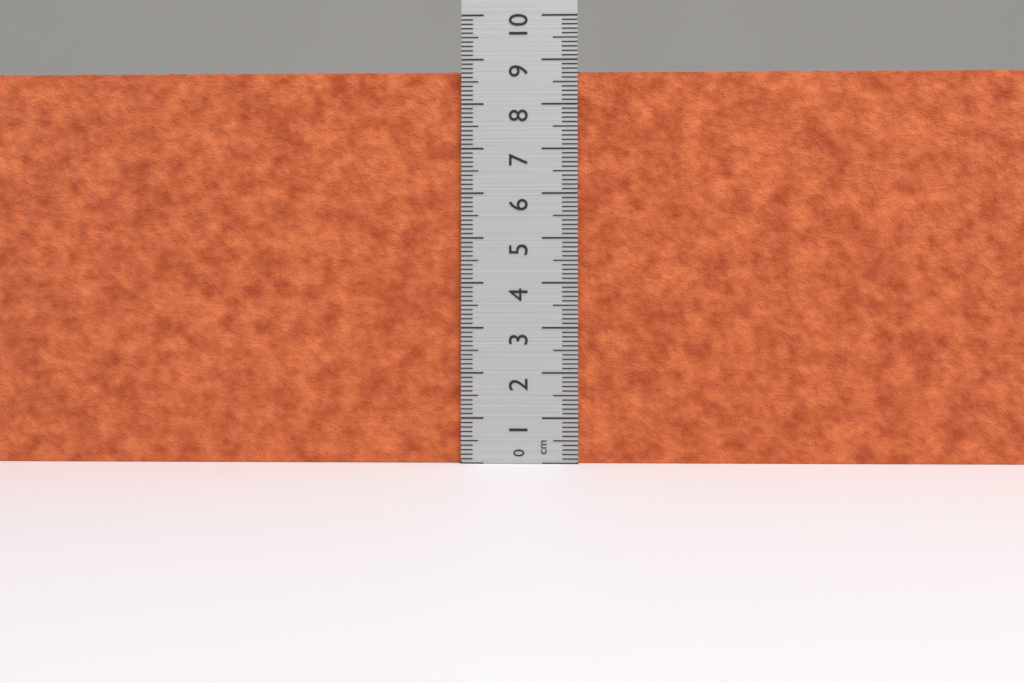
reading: 8.8 cm
